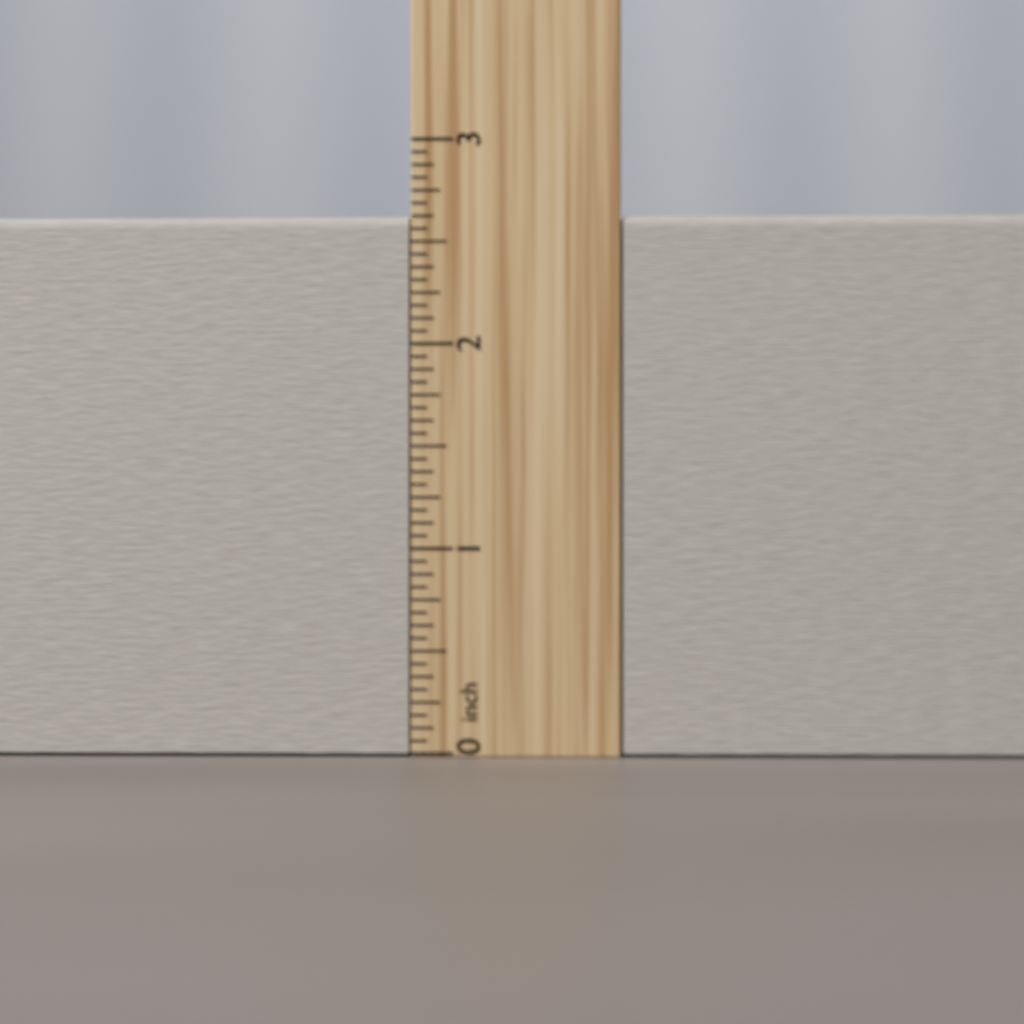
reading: 2.6250 inch
